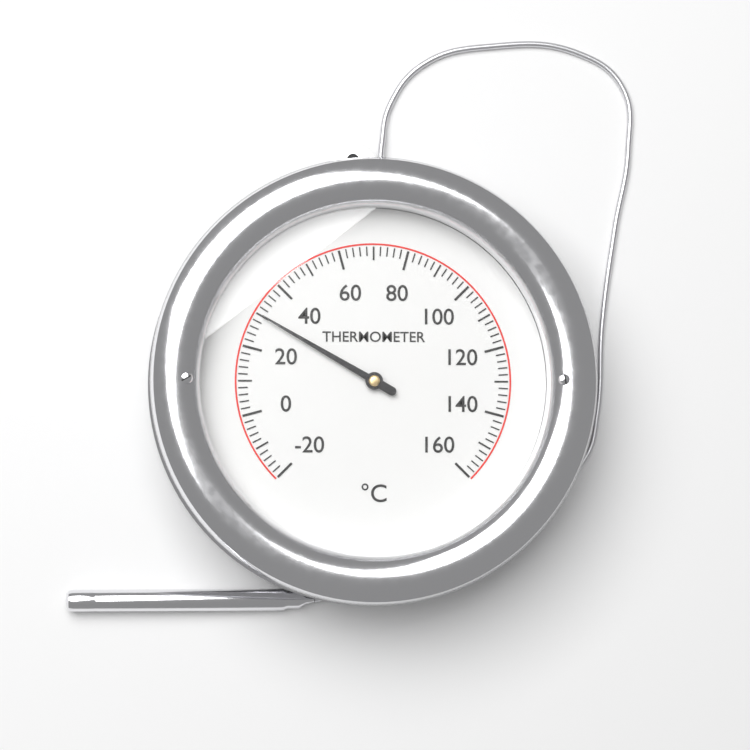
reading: 30 °C
